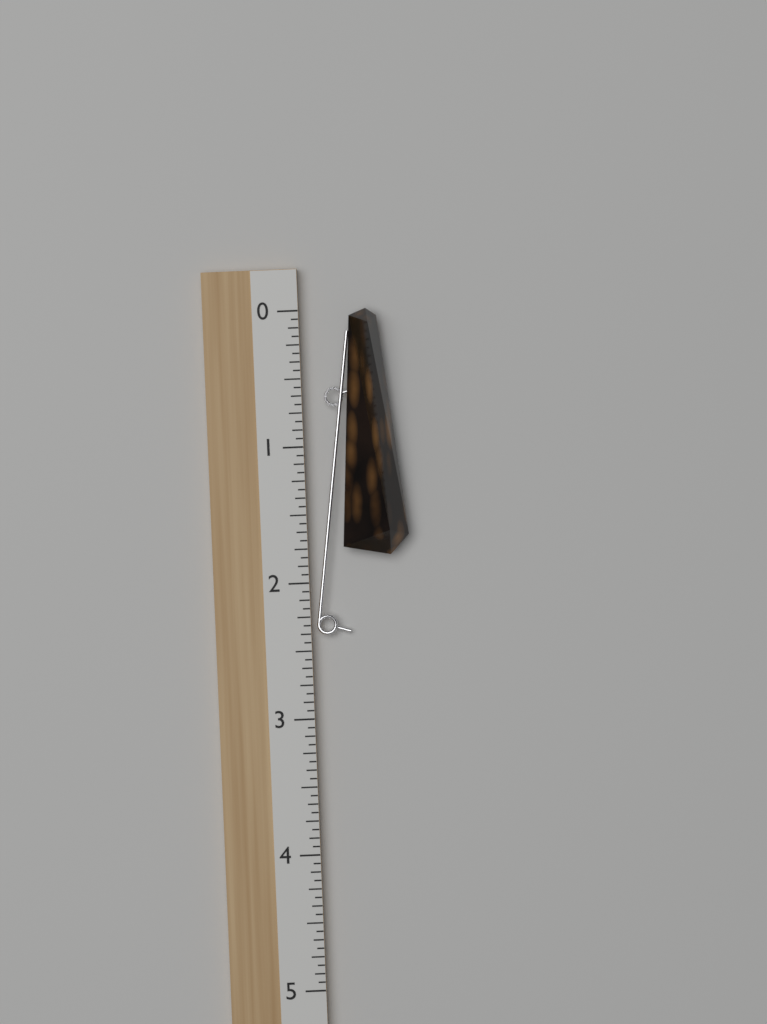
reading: 1.8125 (no unit)
